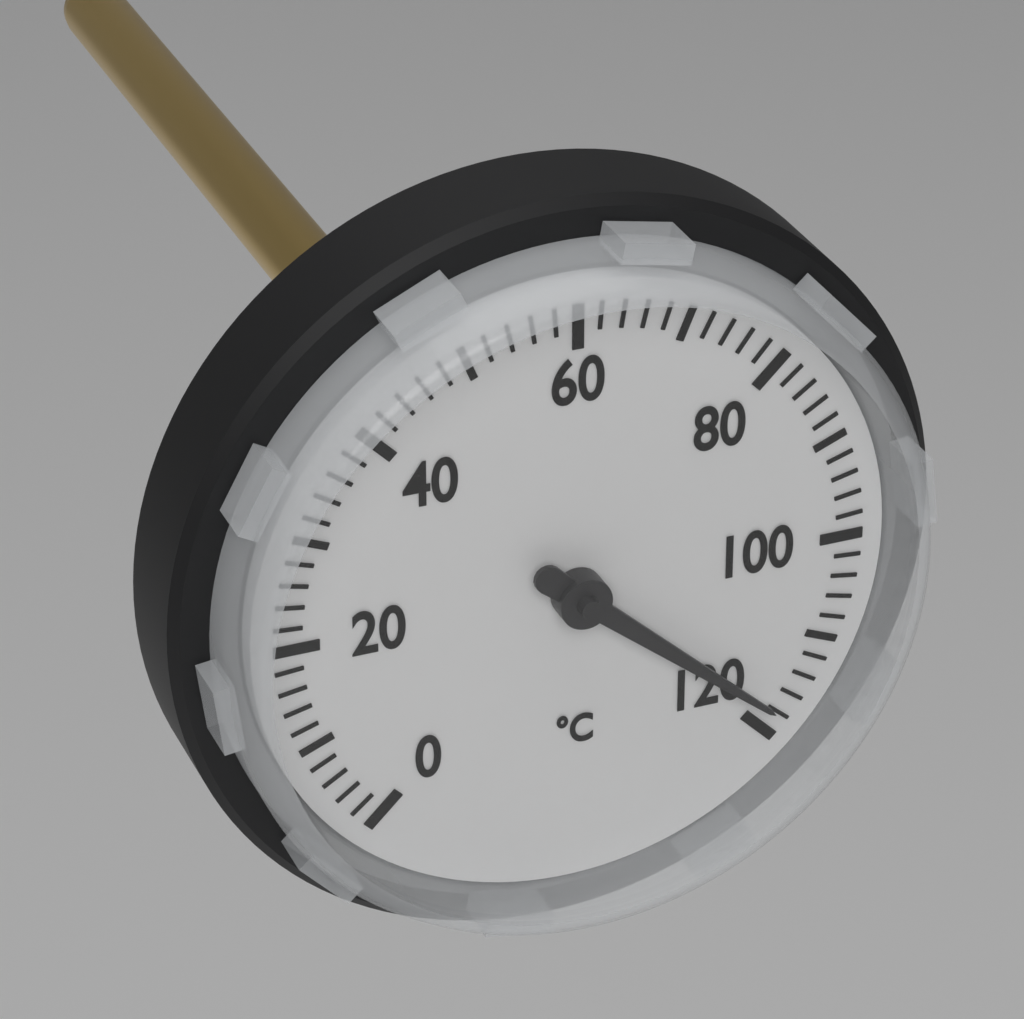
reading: 118 °C
